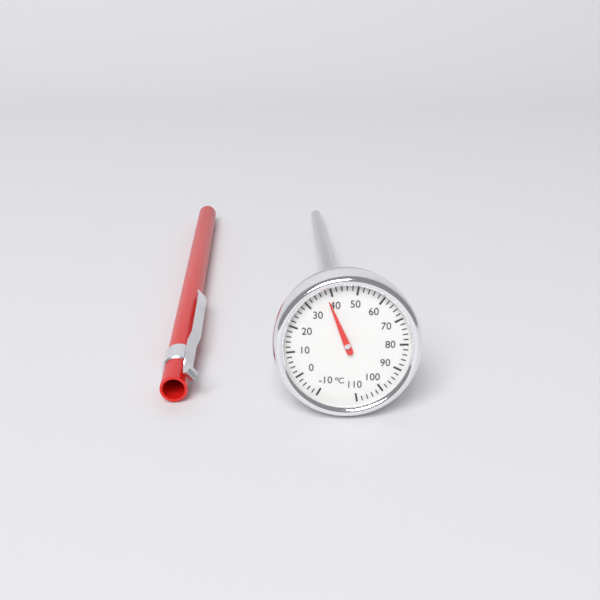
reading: 38 °C
